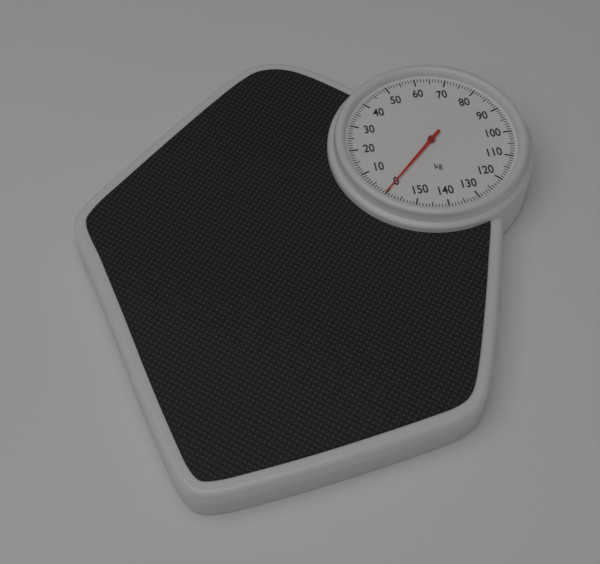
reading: 0 kg
